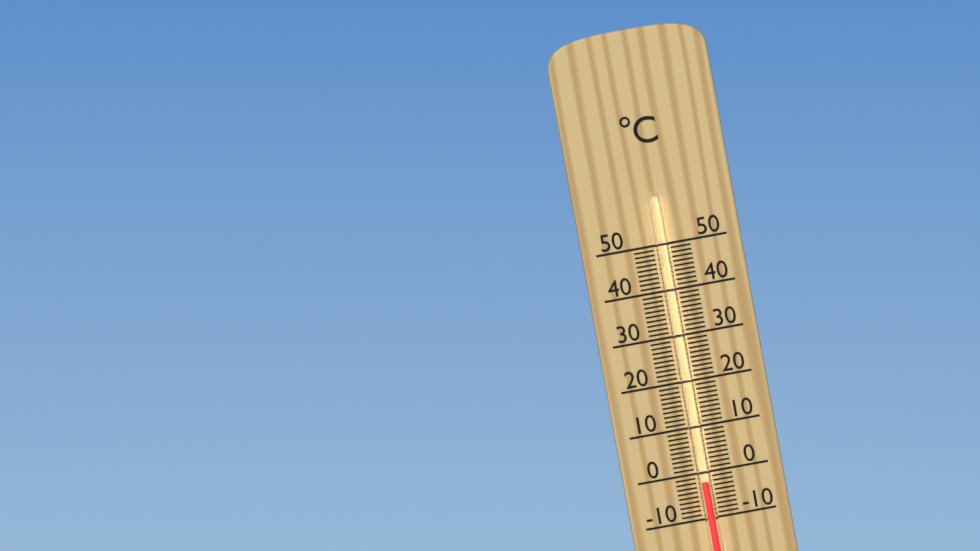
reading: -2 °C
